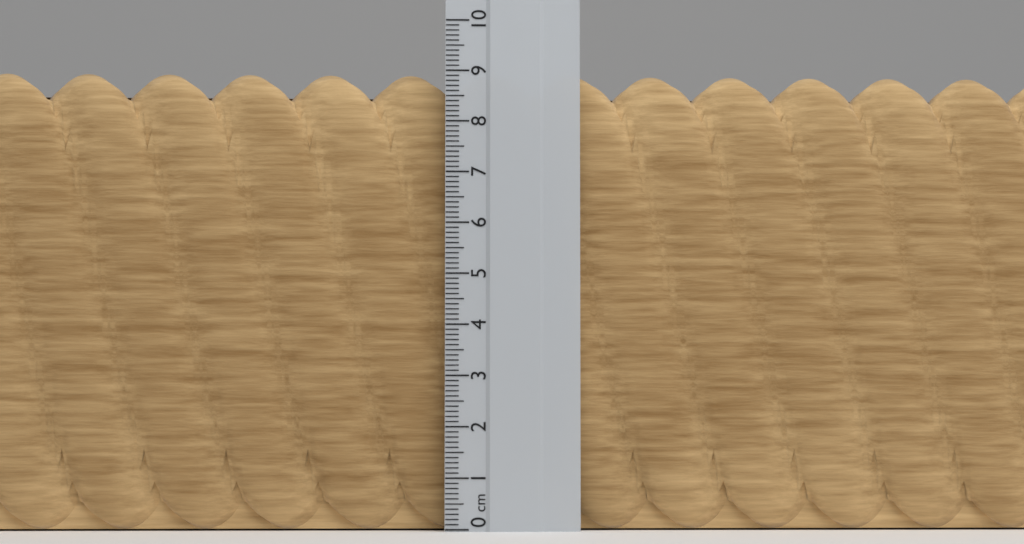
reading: 9.0 cm
